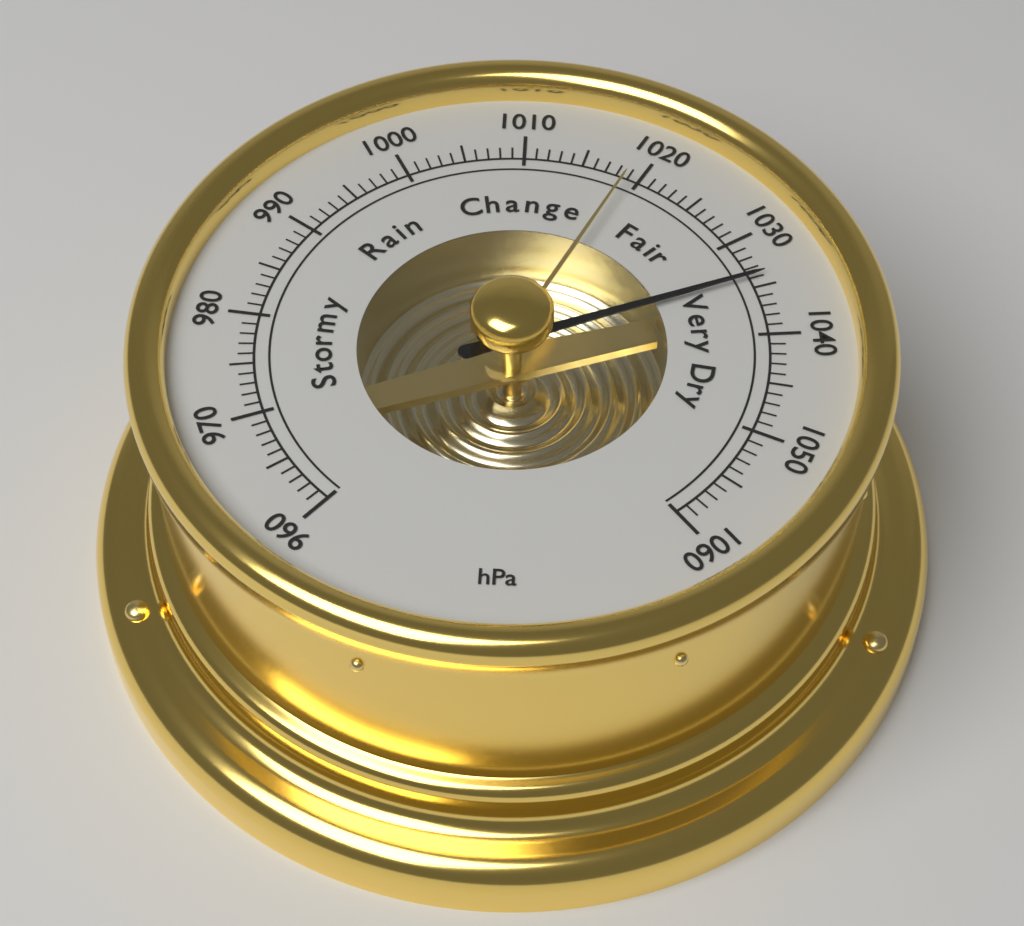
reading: 1034 hPa
